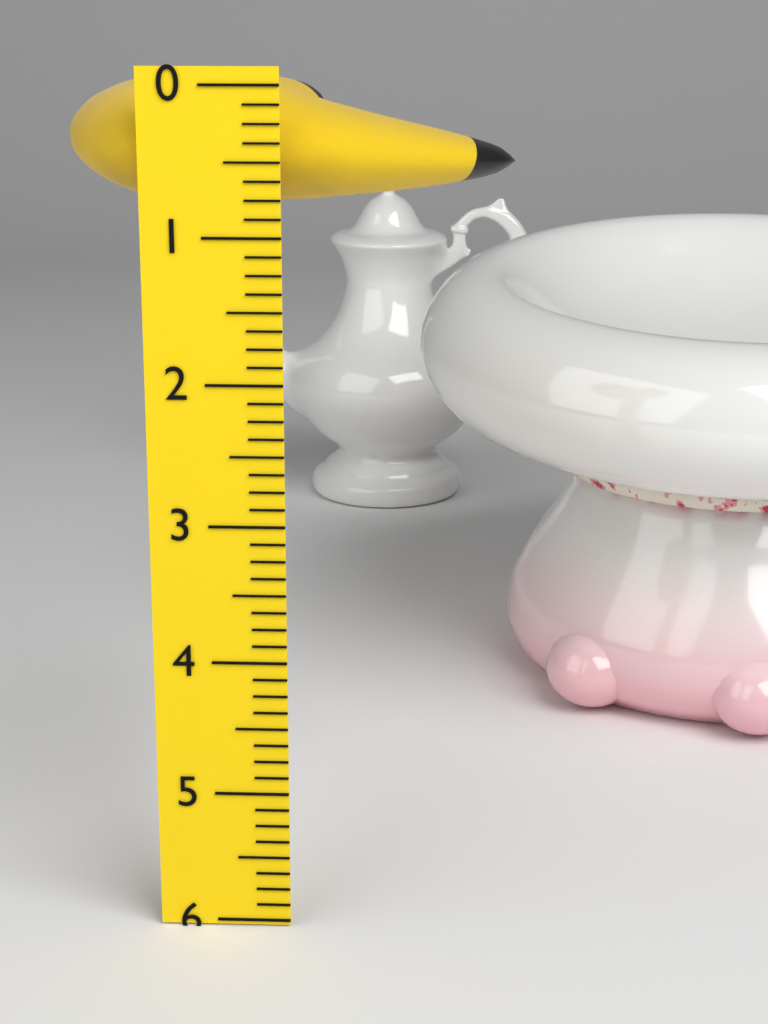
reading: 0.875 (no unit)
